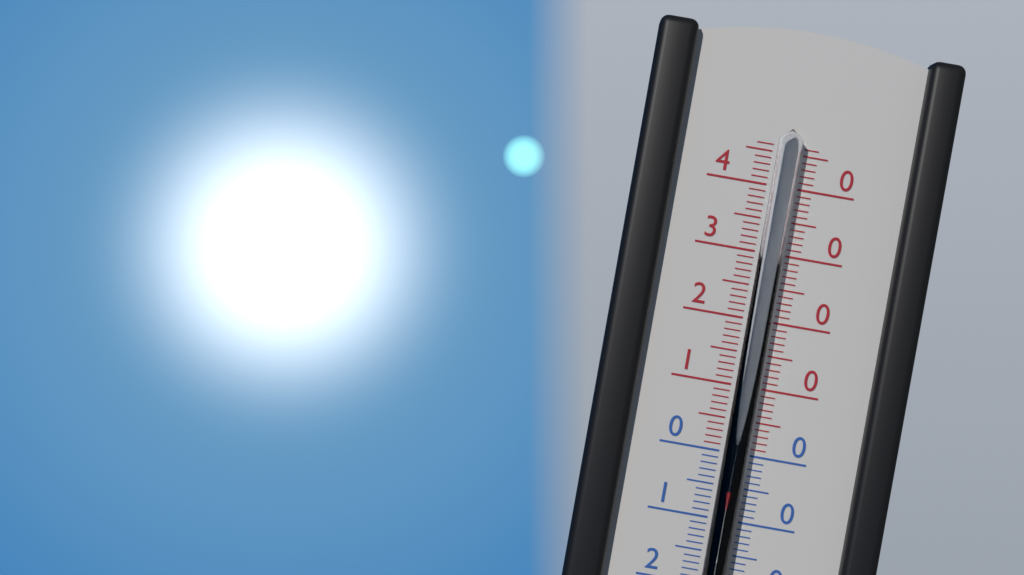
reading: -5 °C
